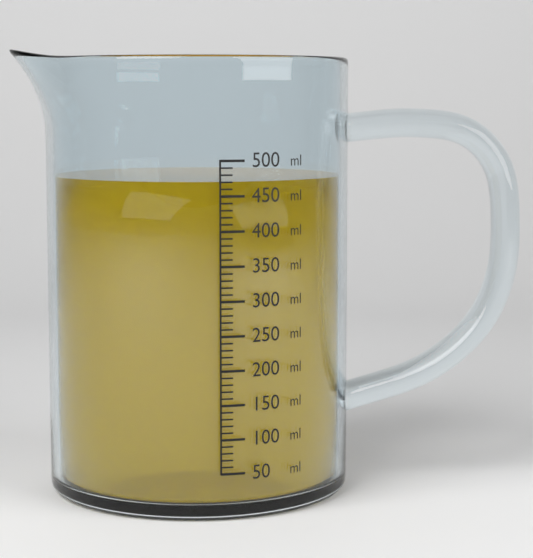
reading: 470 ml
